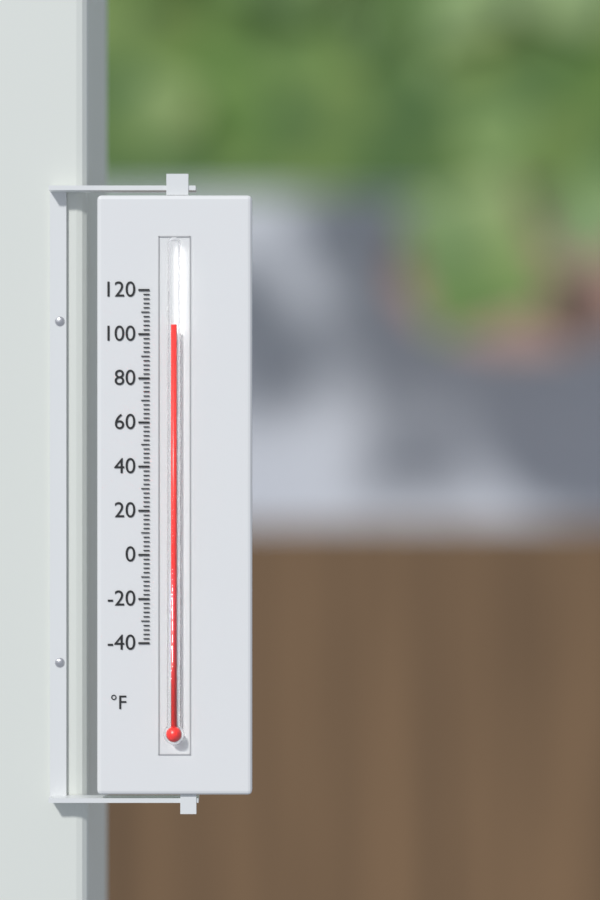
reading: 104 °F
